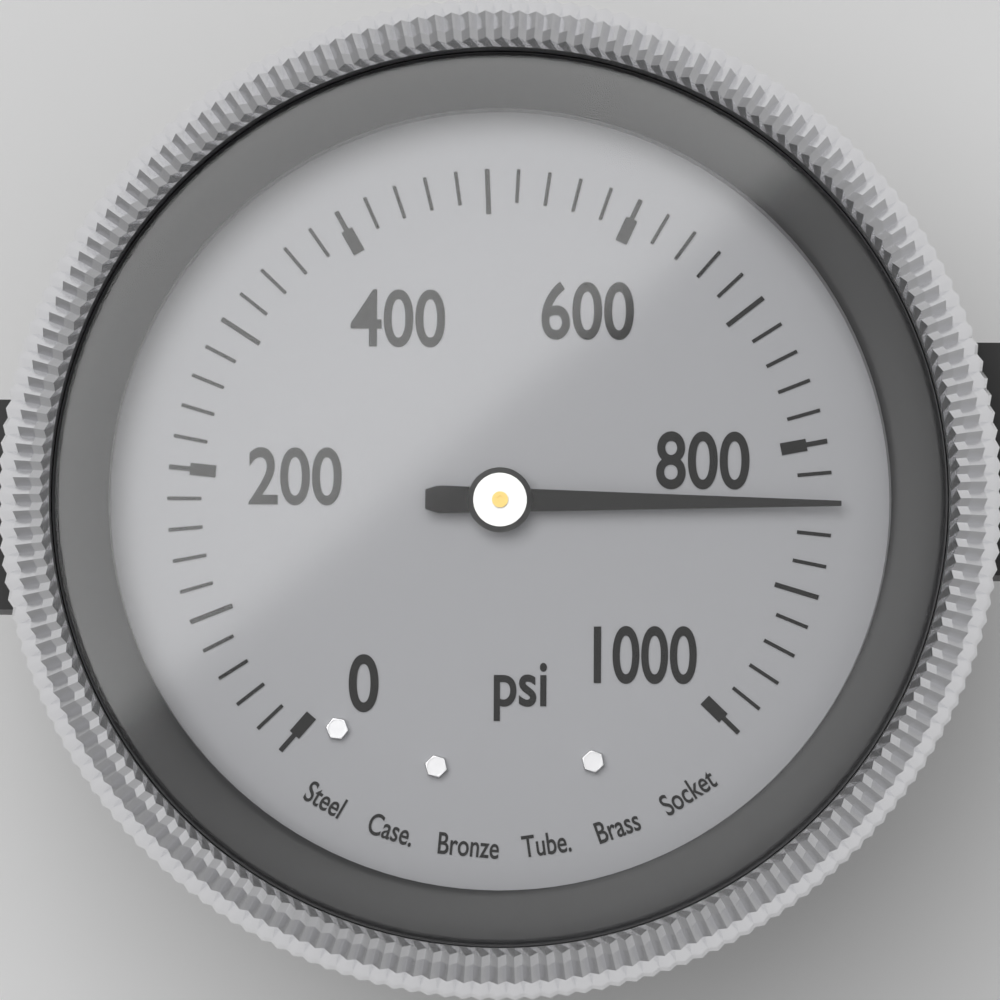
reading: 840 psi
